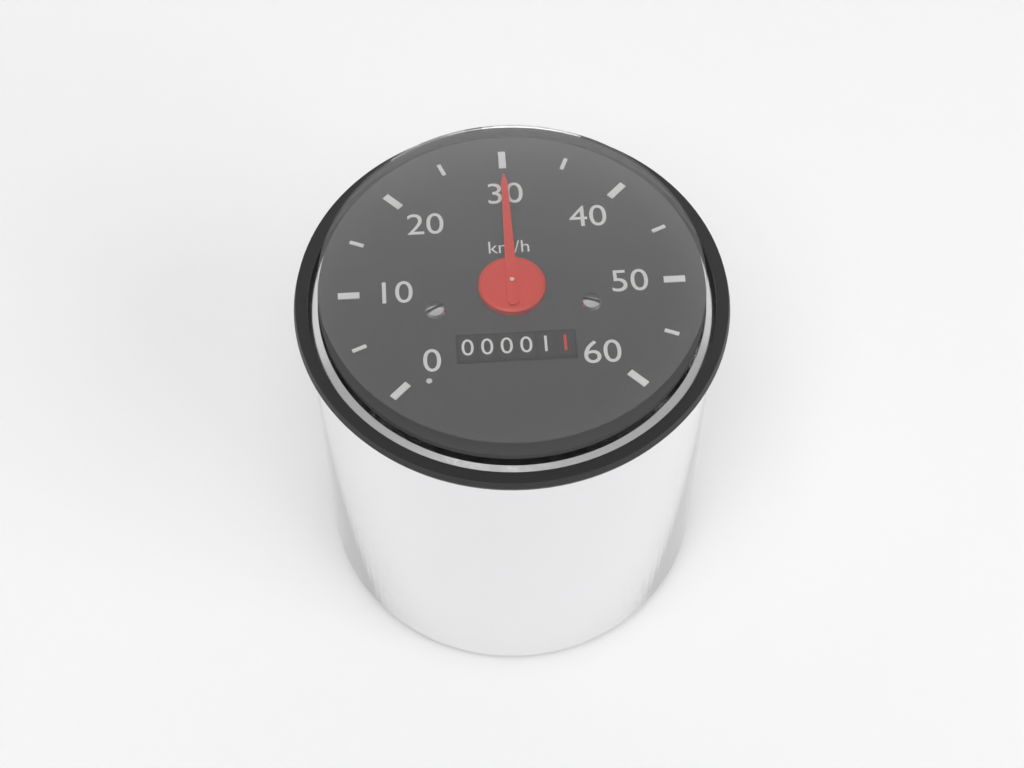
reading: 30 km/h
